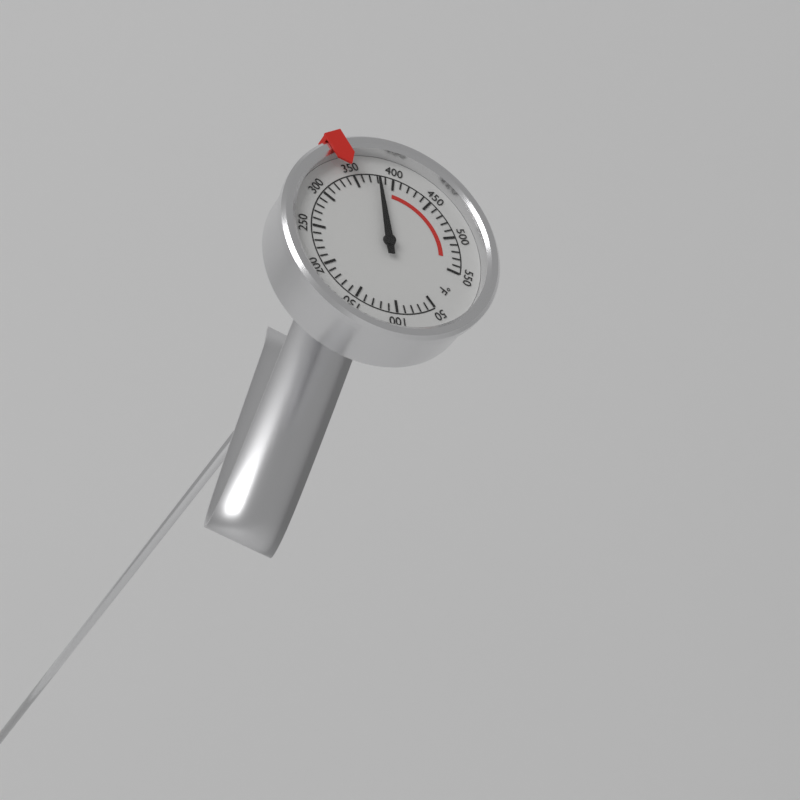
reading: 380 °F
